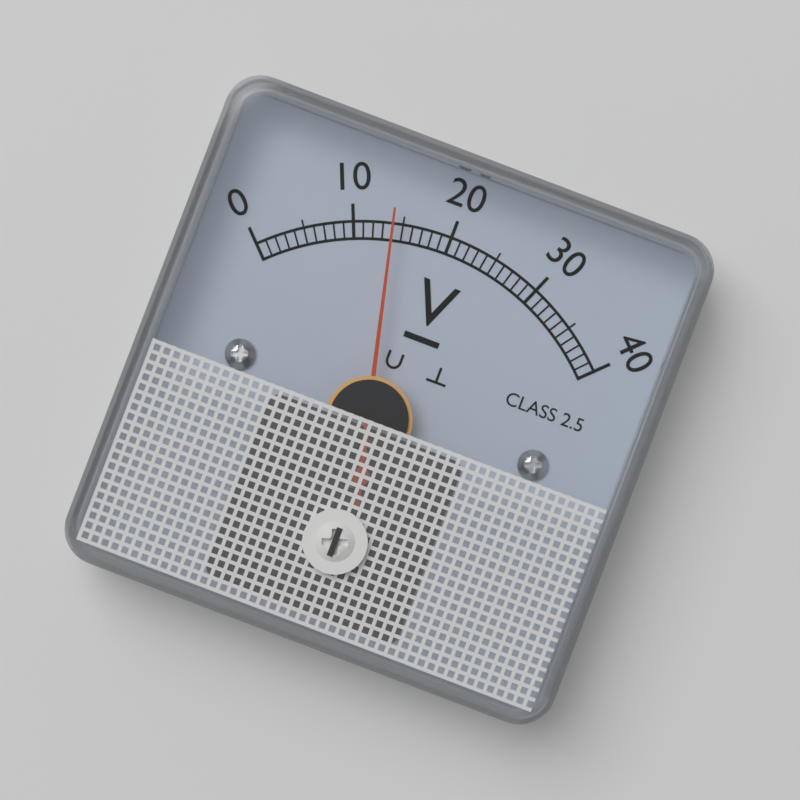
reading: 14 V
